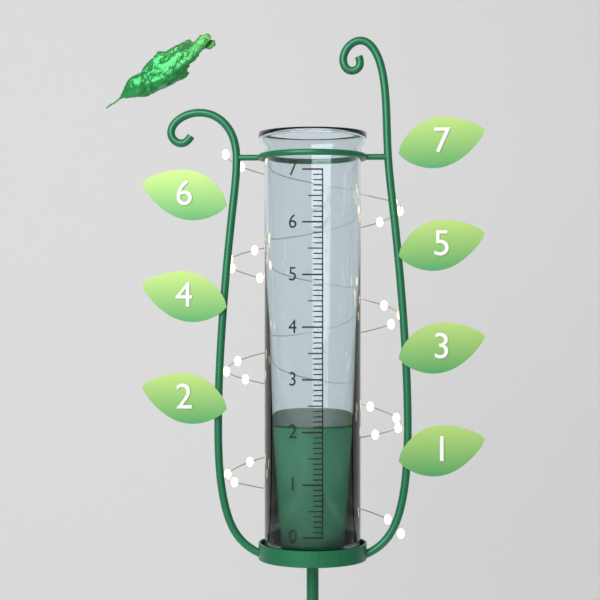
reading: 2.1 (no unit)
